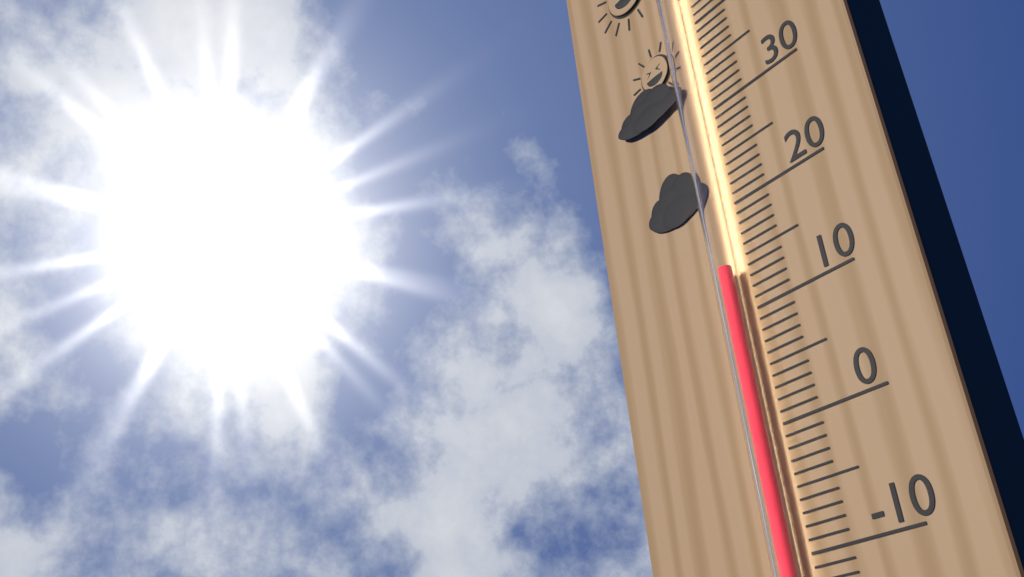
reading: 14 °C
